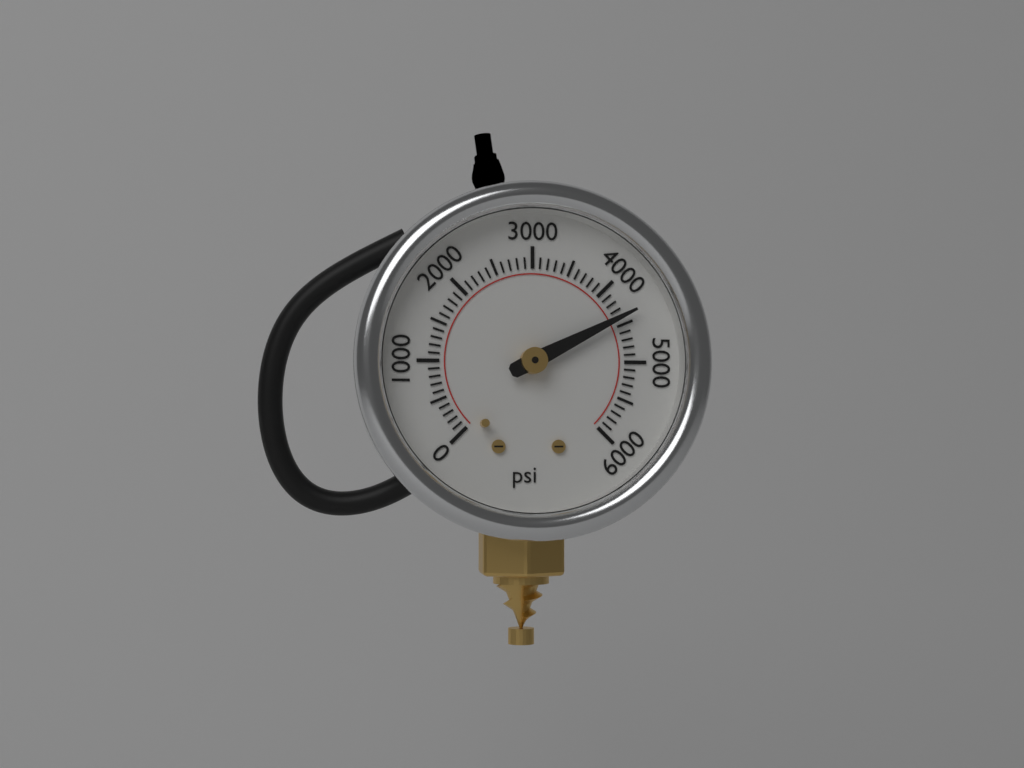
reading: 4400 psi
